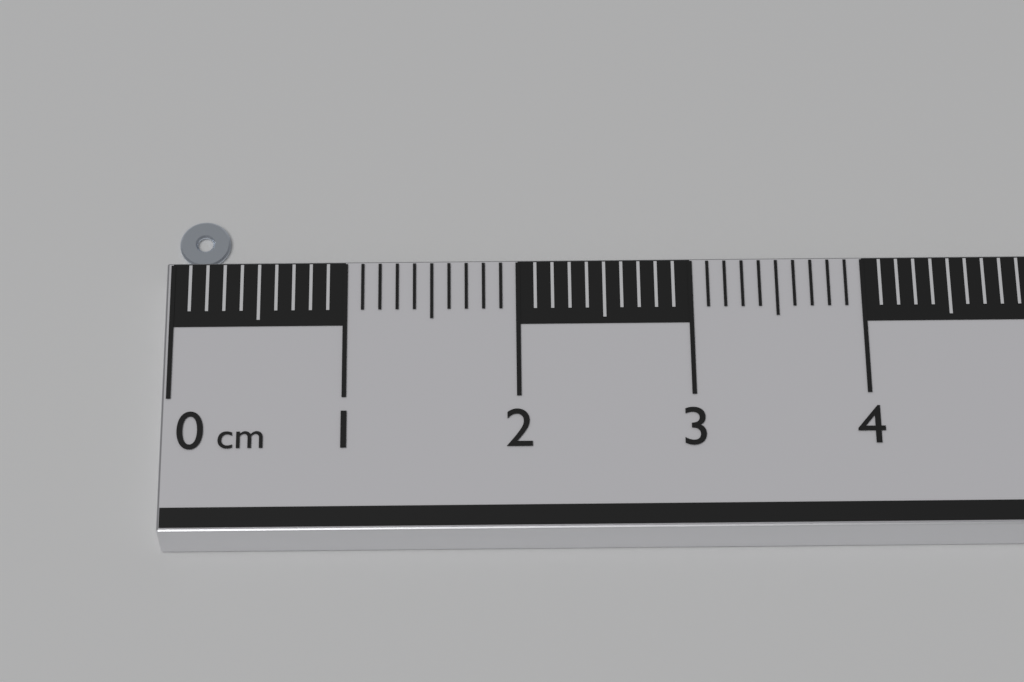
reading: 0.3 cm
